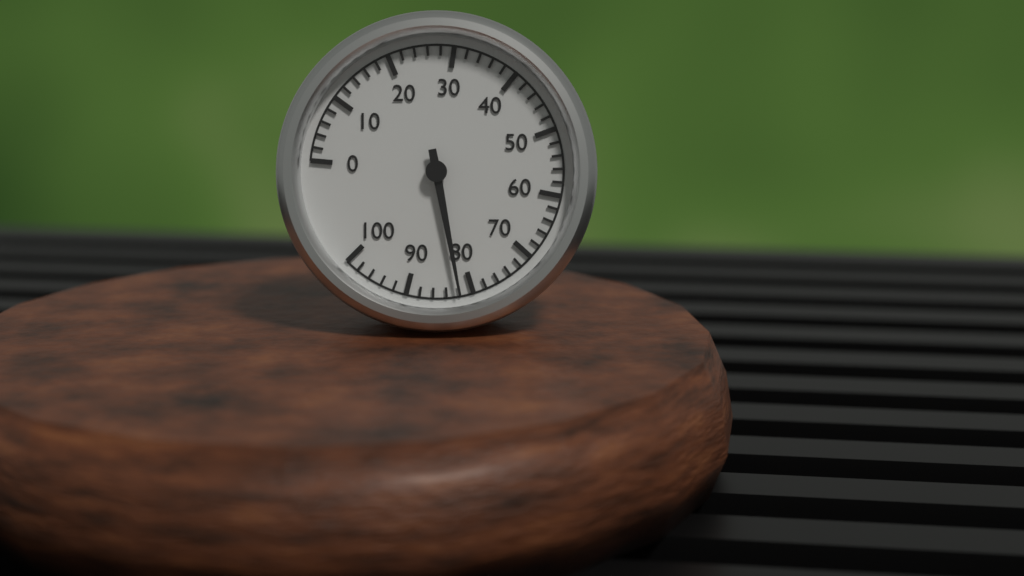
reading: 82 (no unit)
